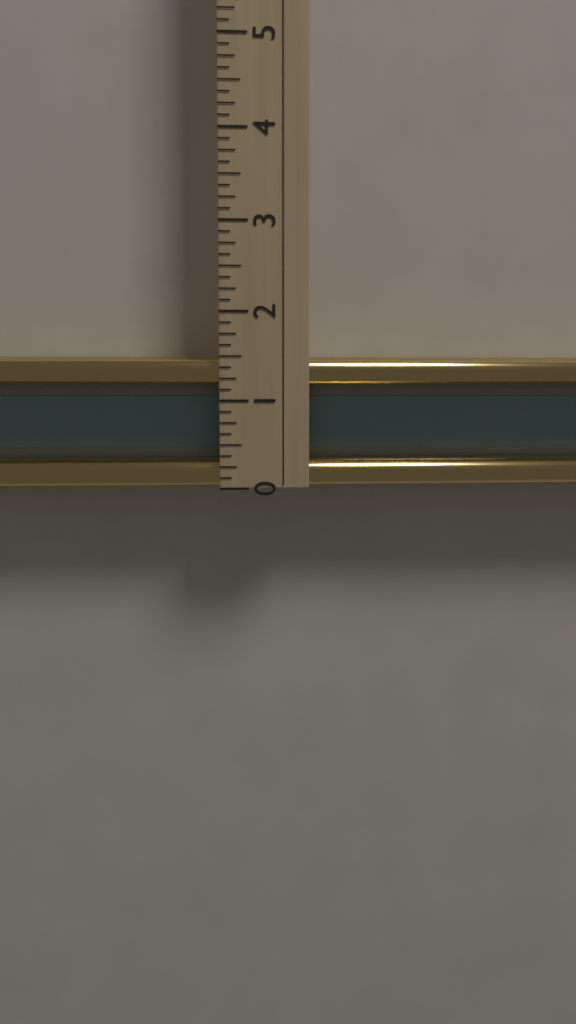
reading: 1.500 in
